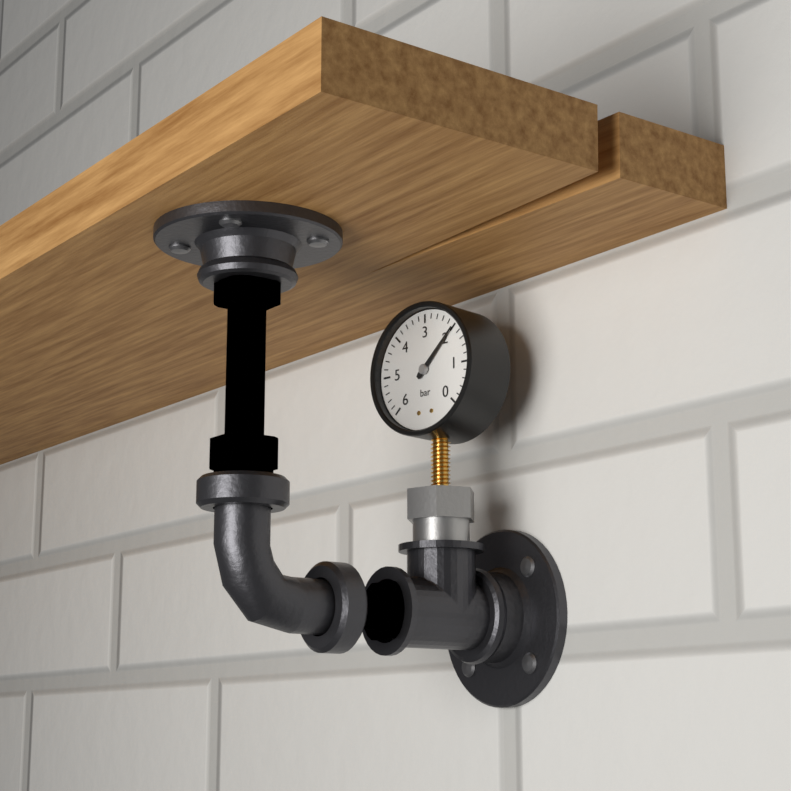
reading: 2.0 bar
